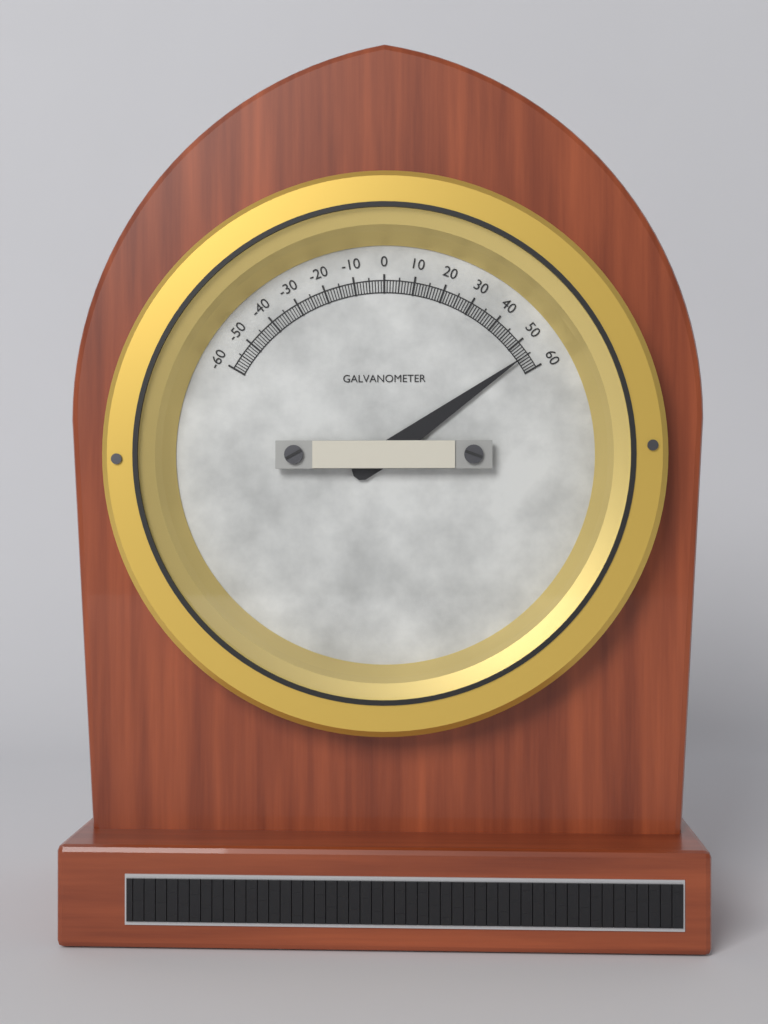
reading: 55 (no unit)
